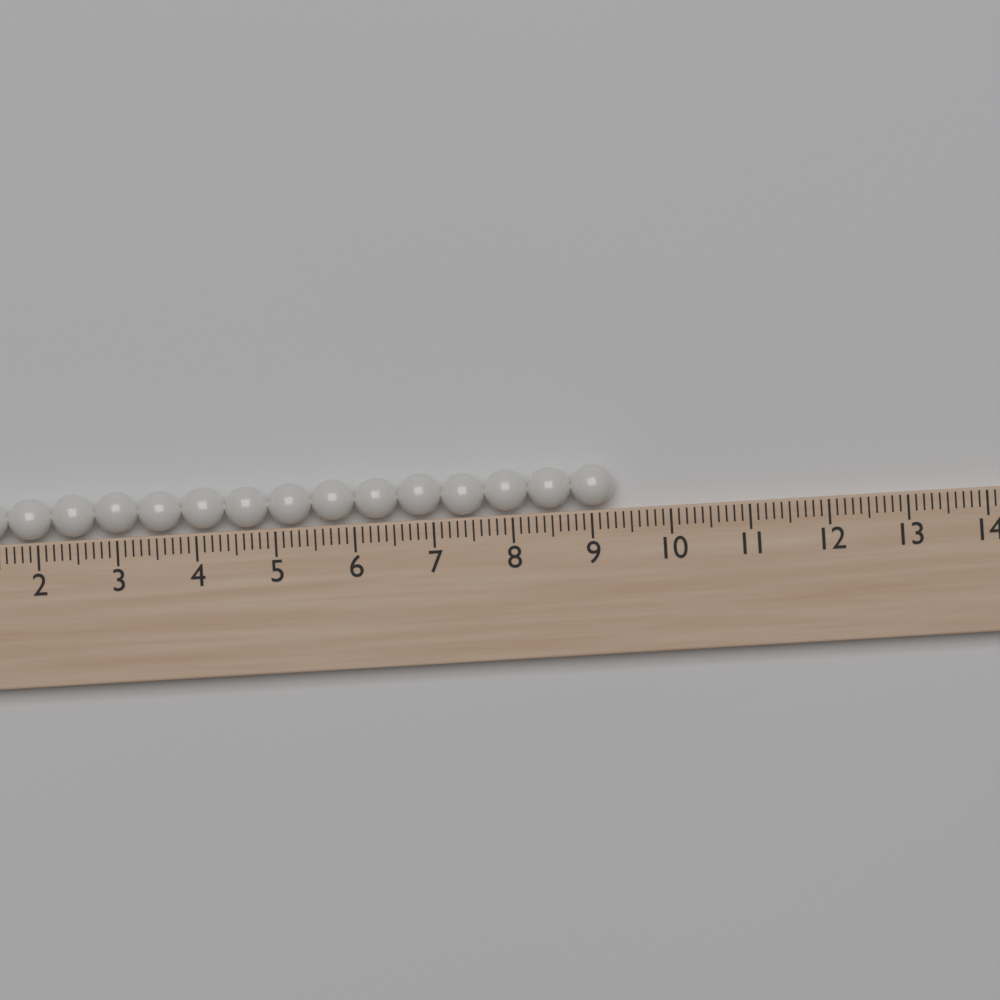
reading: 9.3 (no unit)
